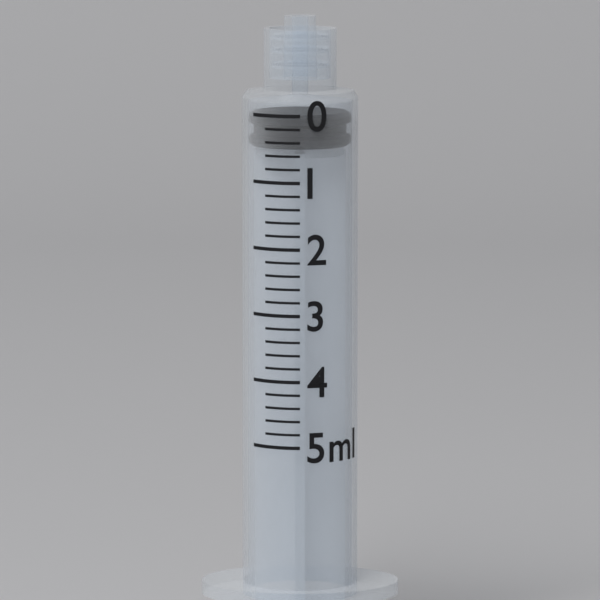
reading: 0.0 ml
